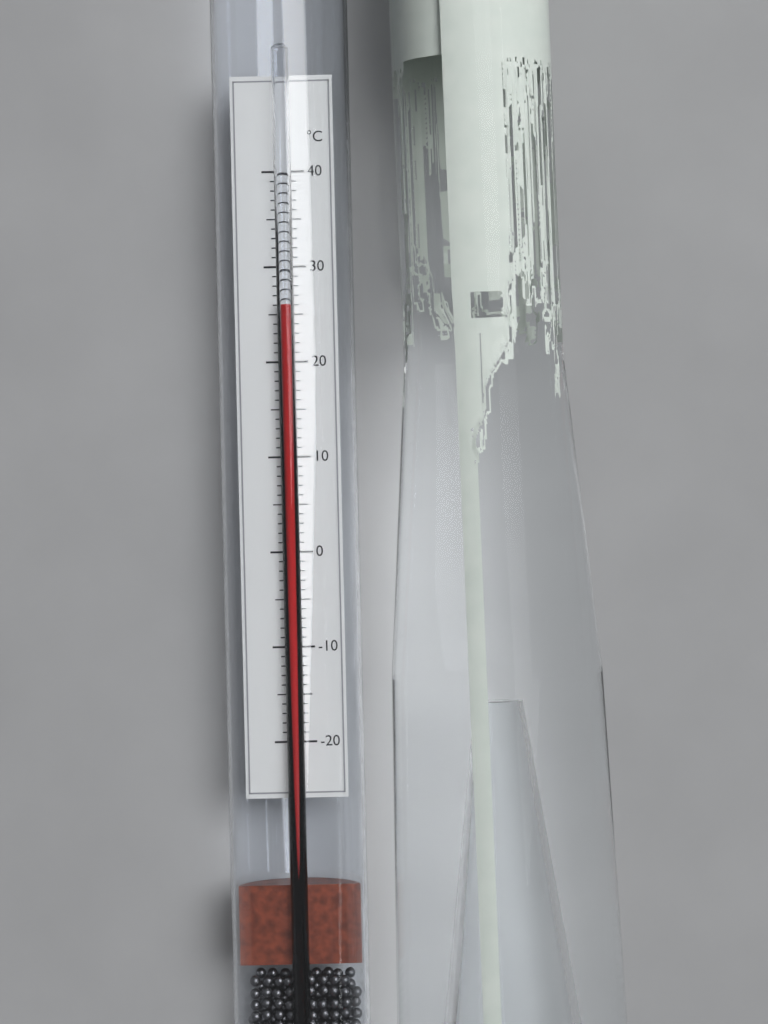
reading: 26 °C
